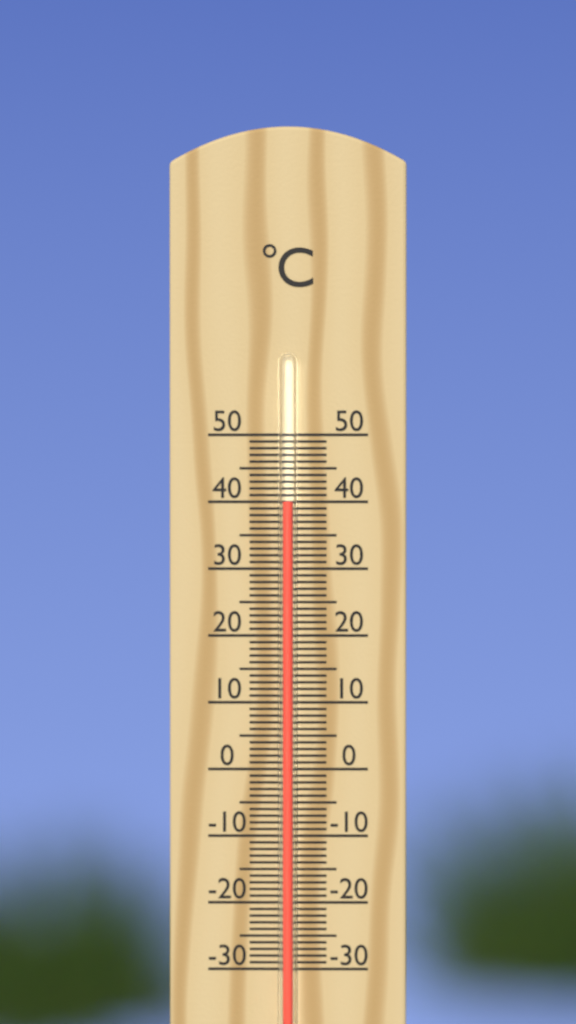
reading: 40 °C
